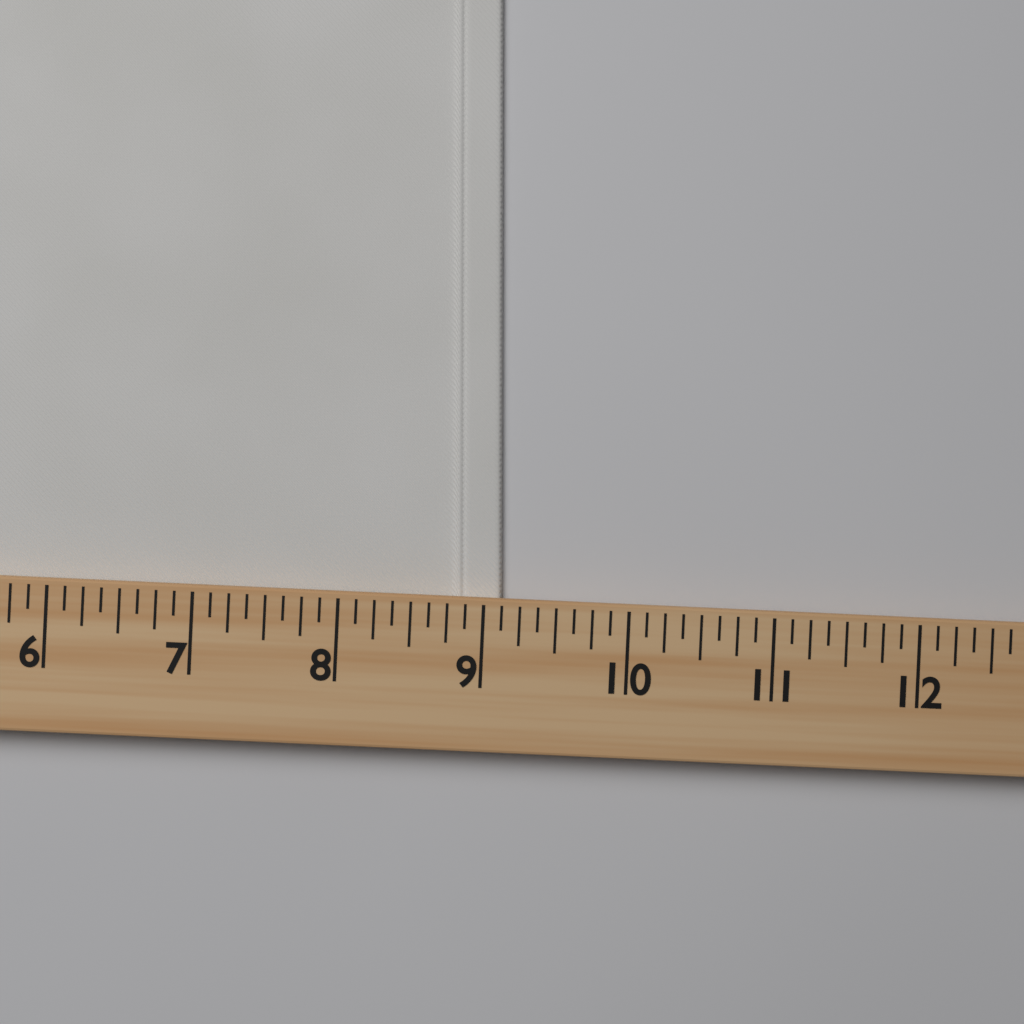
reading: 9.125 (no unit)
